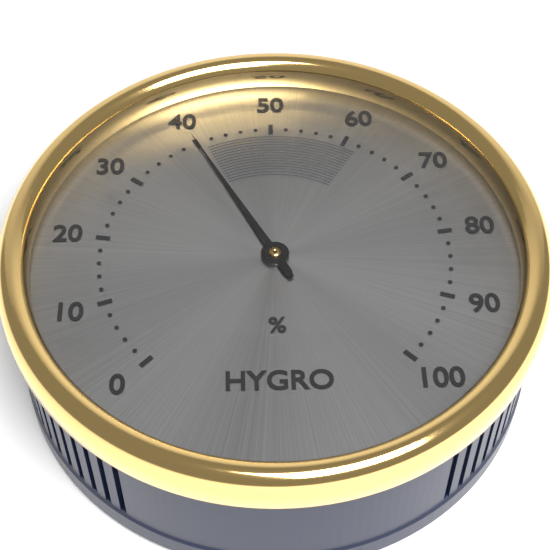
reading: 40 %
